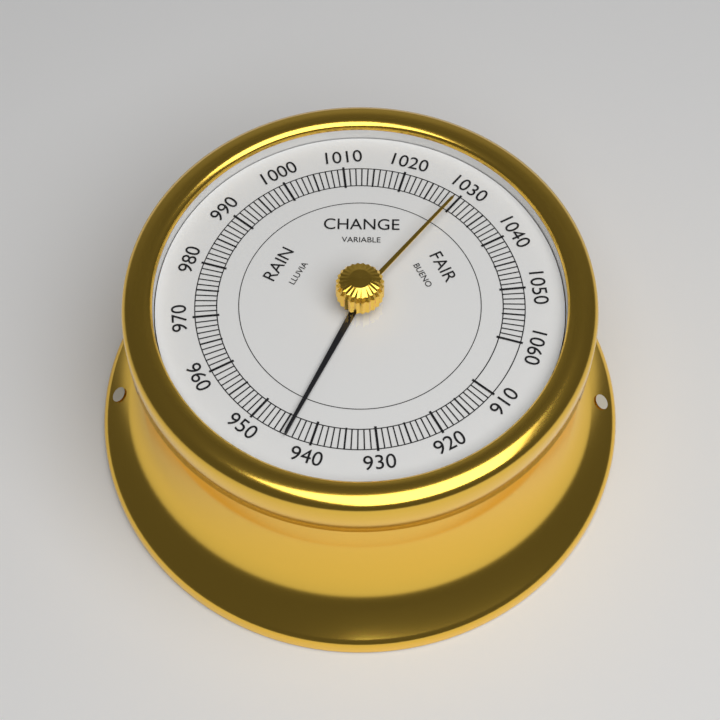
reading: 944 (no unit)
